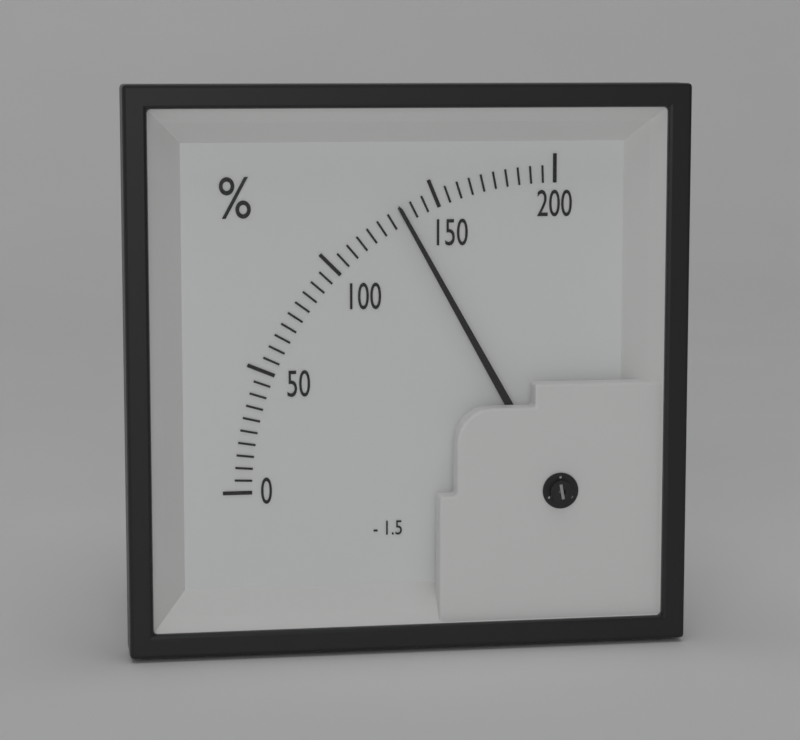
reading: 135 %
